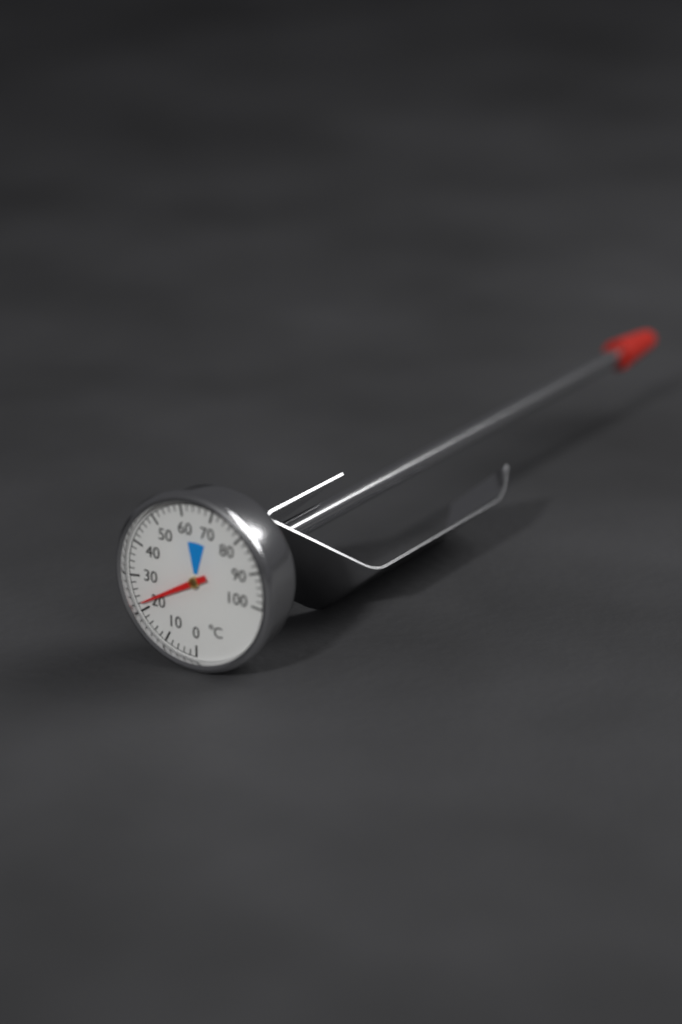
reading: 22 °C
